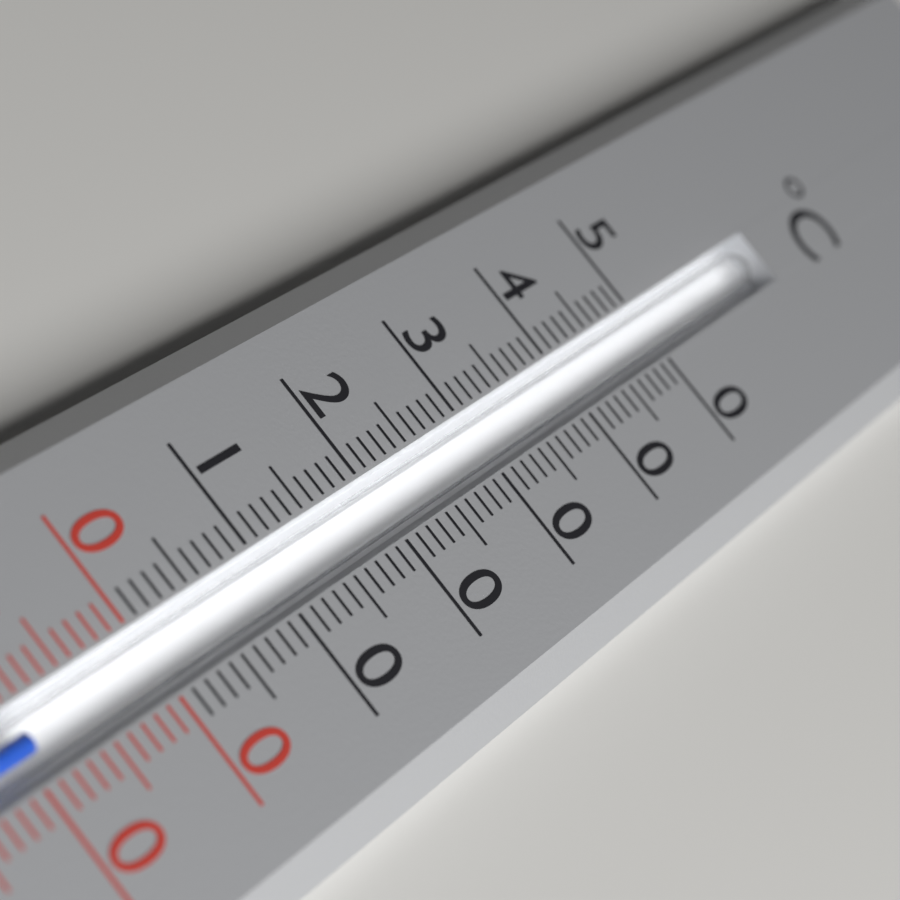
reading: -9 °C
